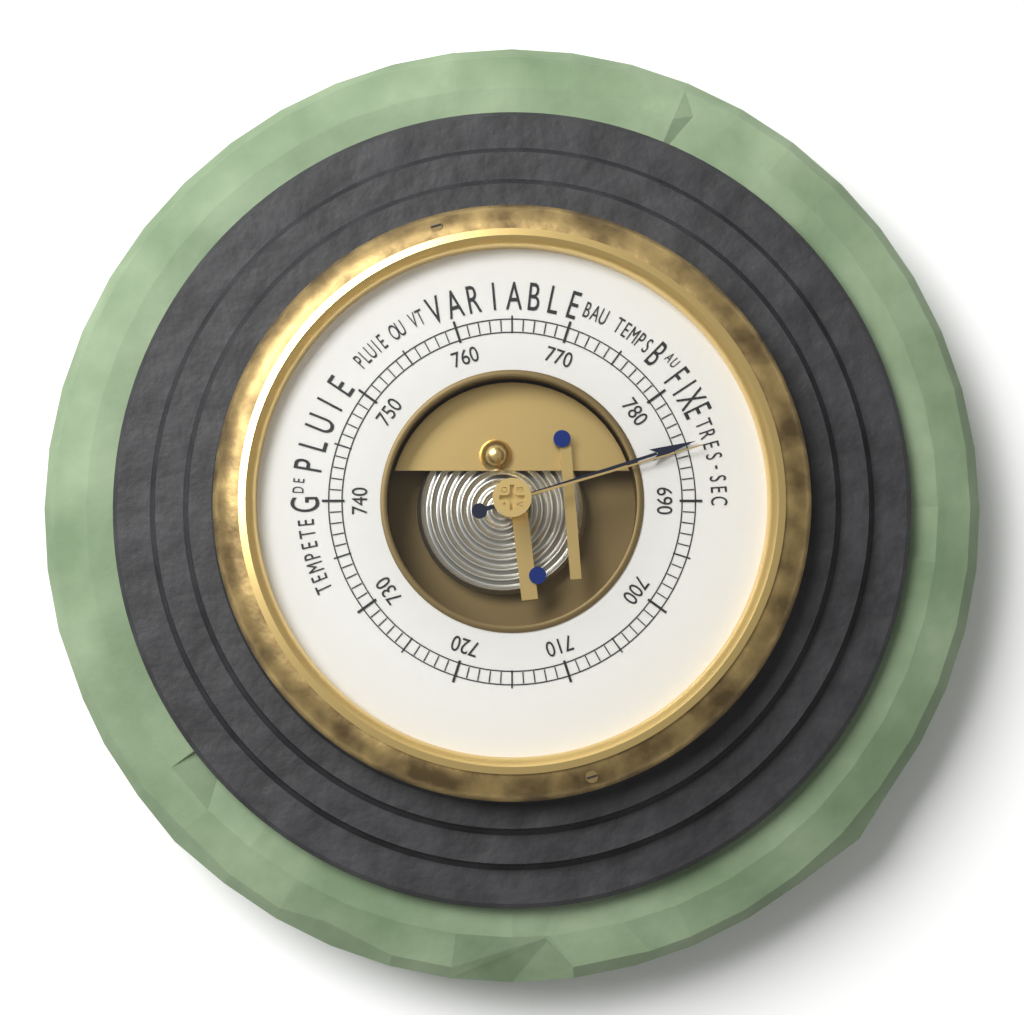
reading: 785 (no unit)
